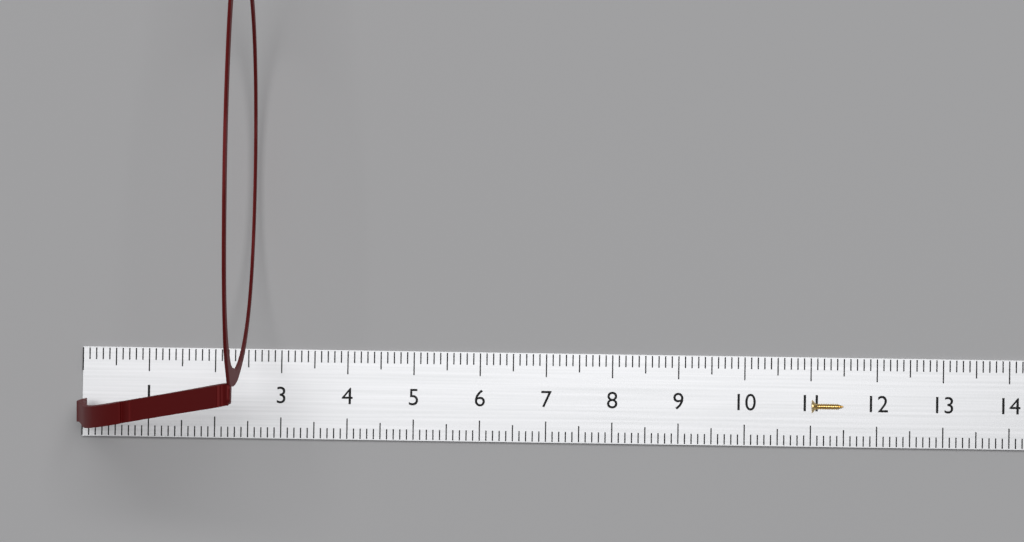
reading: 2.6 cm
